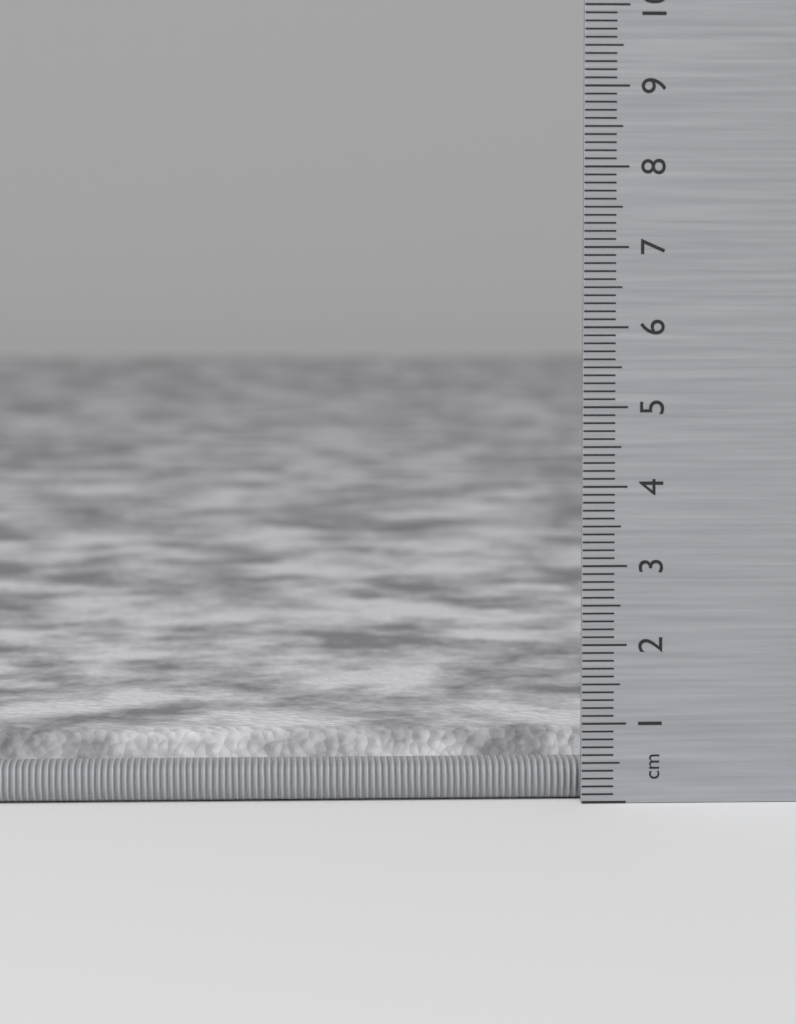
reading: 0.8 cm
